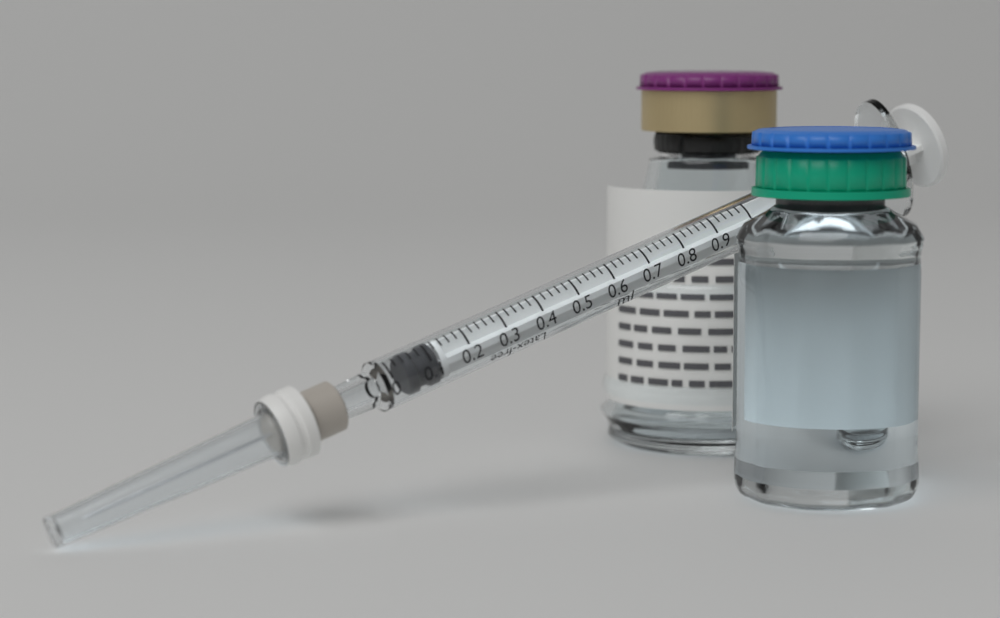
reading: 0.04 ml
